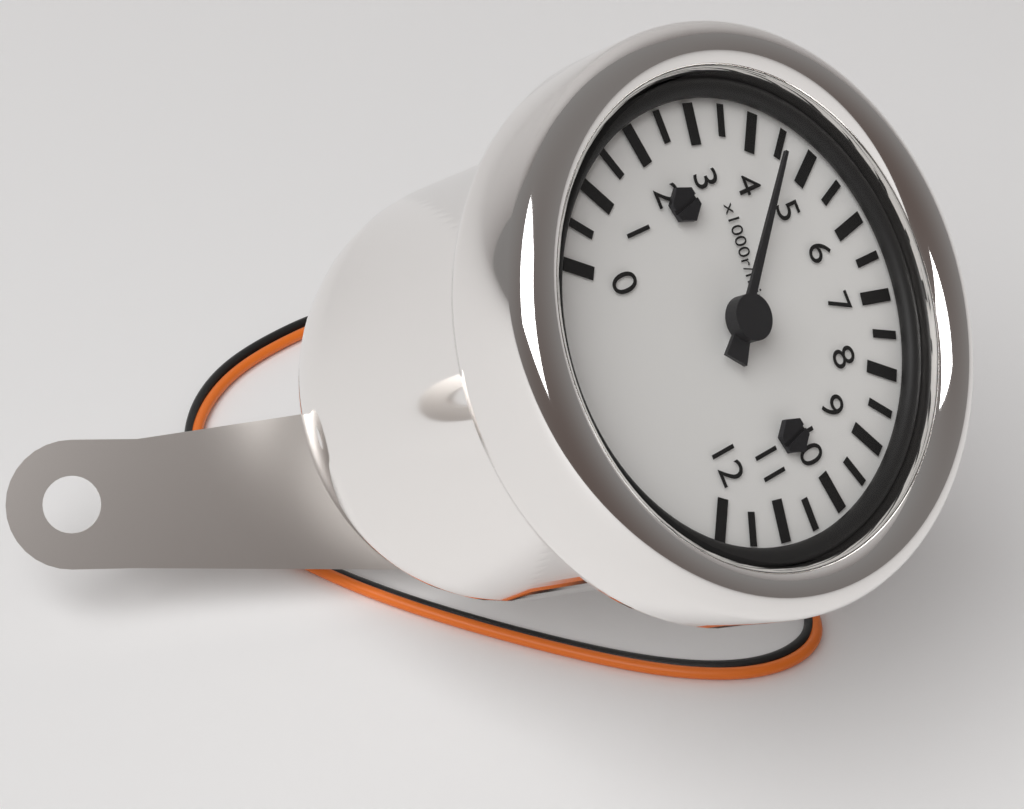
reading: 4500 r/min
